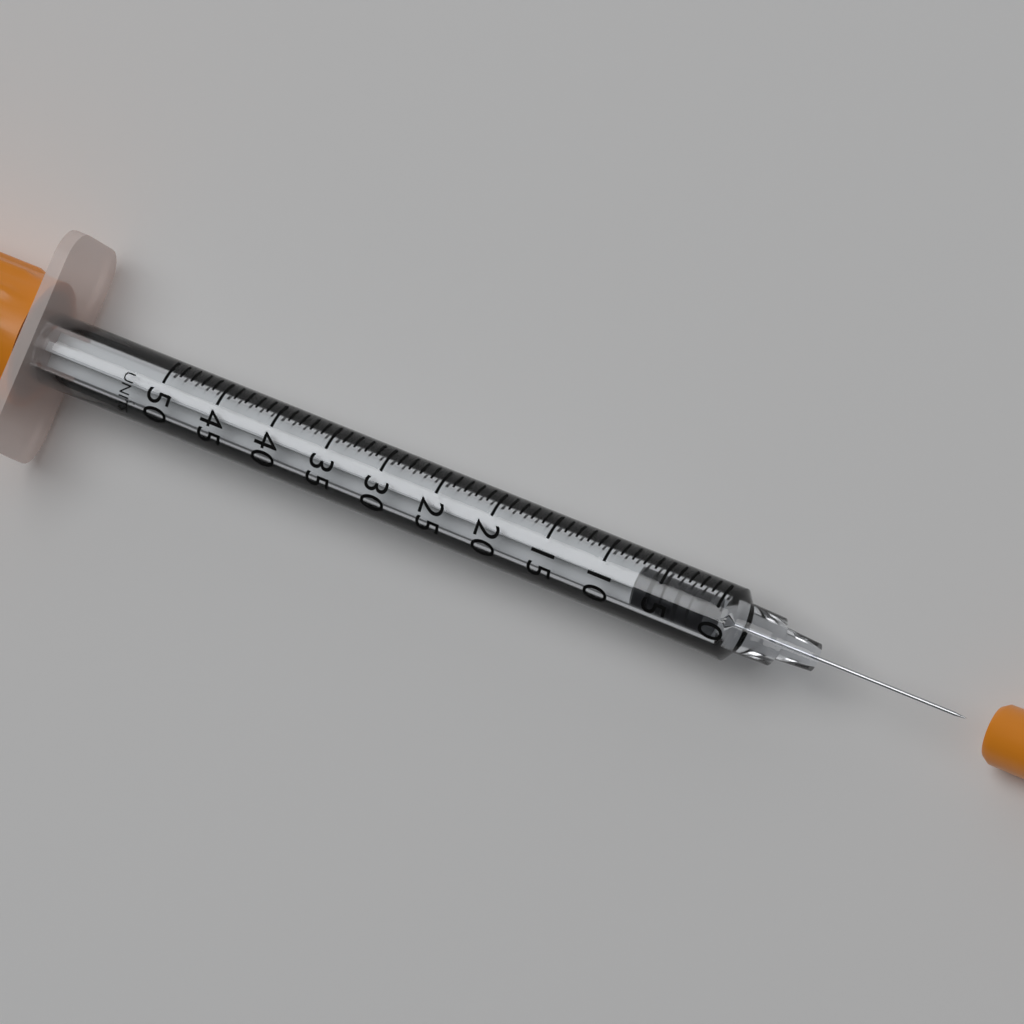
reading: 1 UNITS
